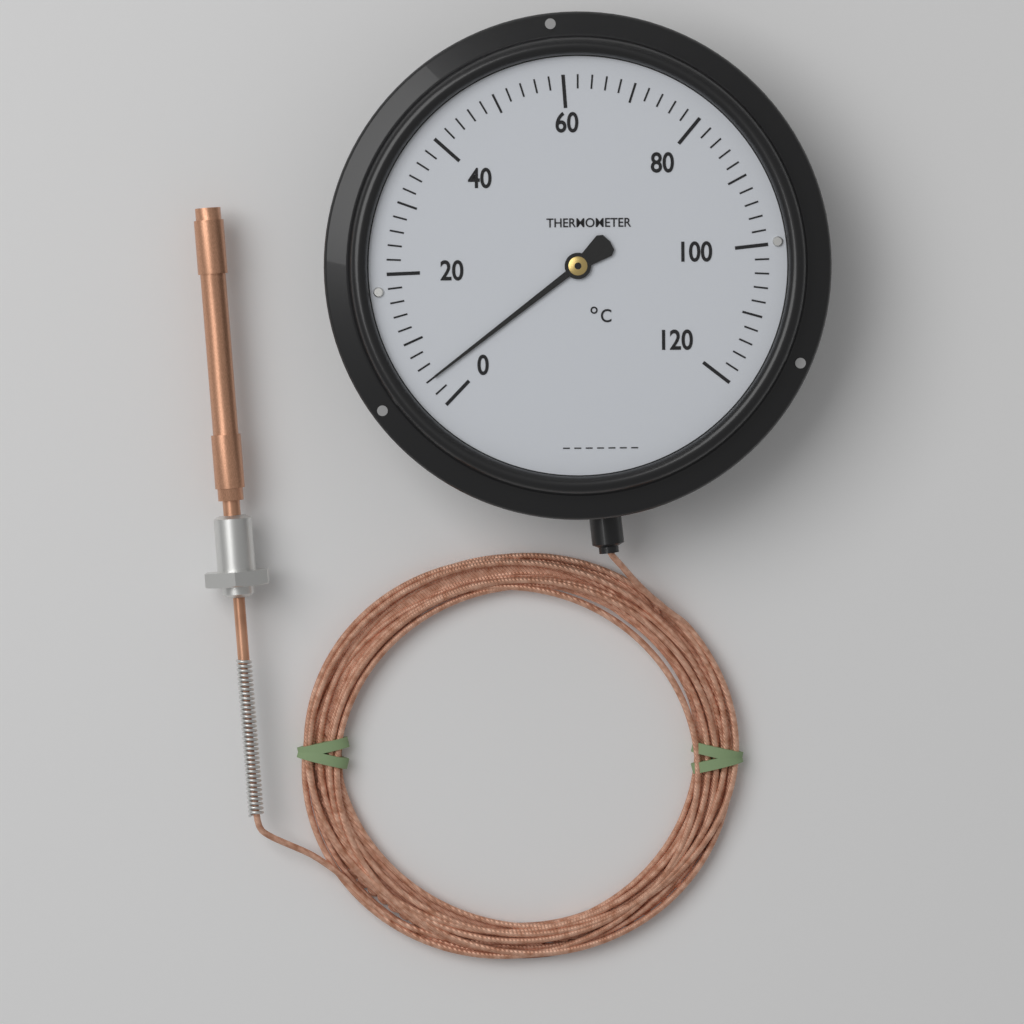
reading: 4 °C
